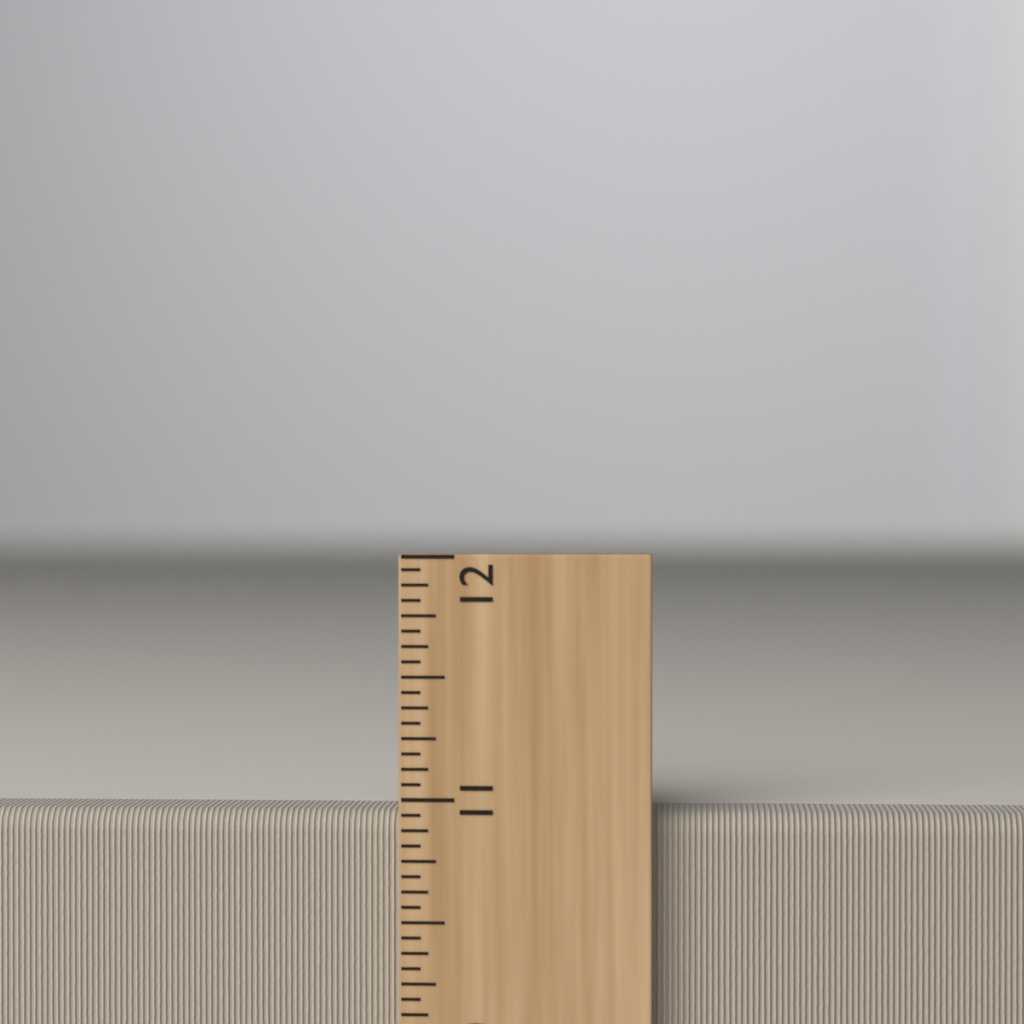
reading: 10.9375 inch
